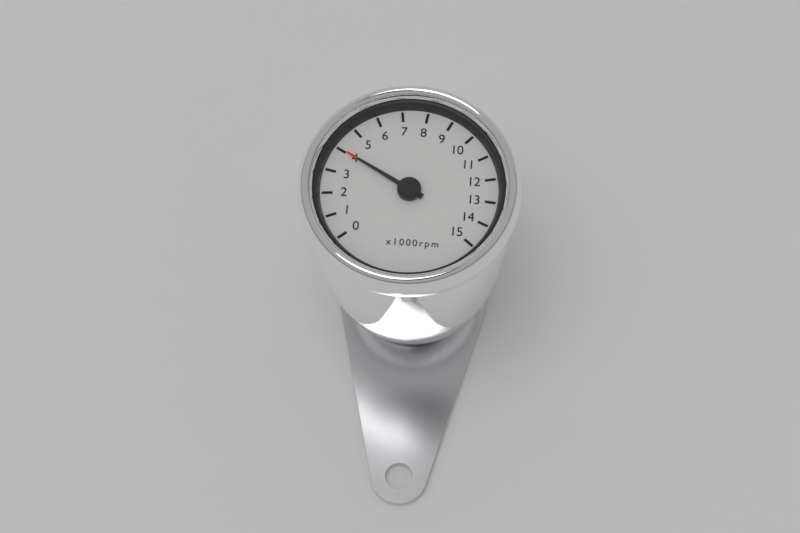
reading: 4000 rpm
